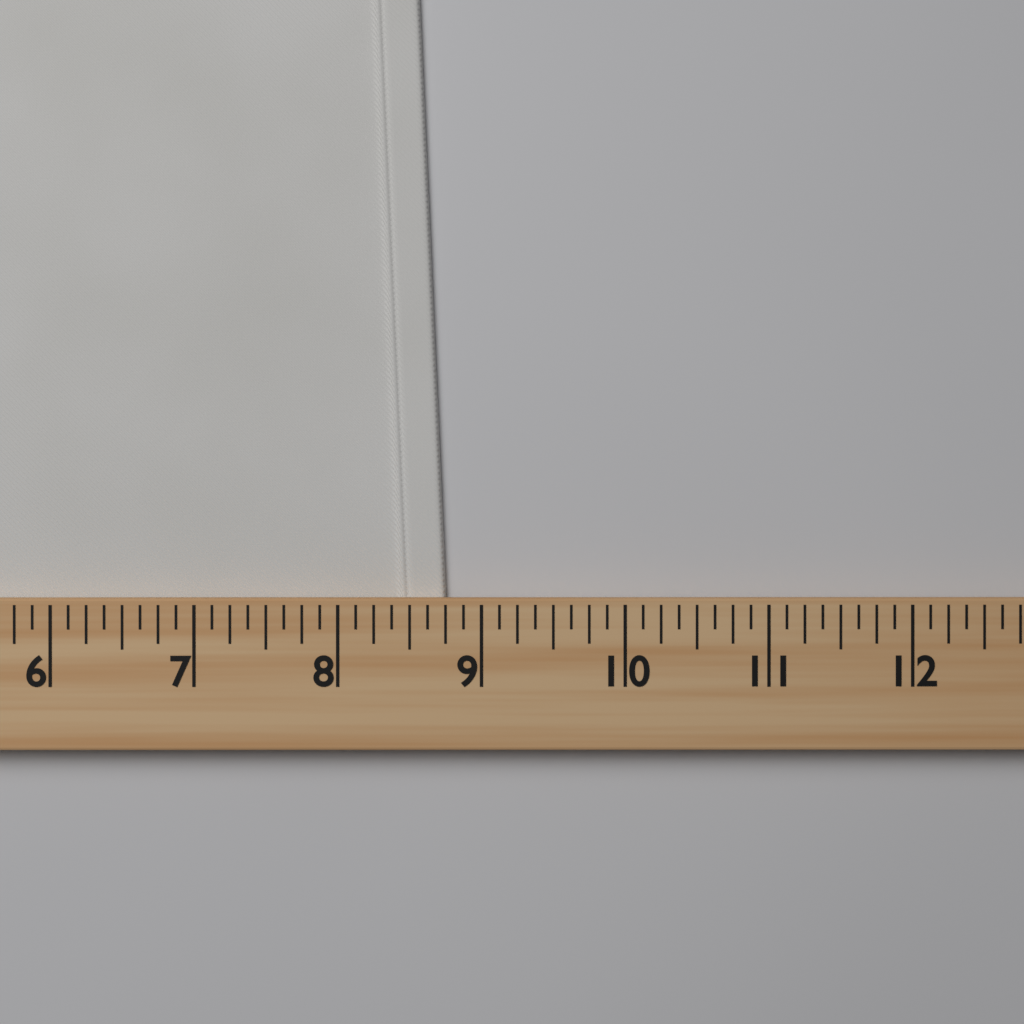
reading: 8.750 (no unit)
